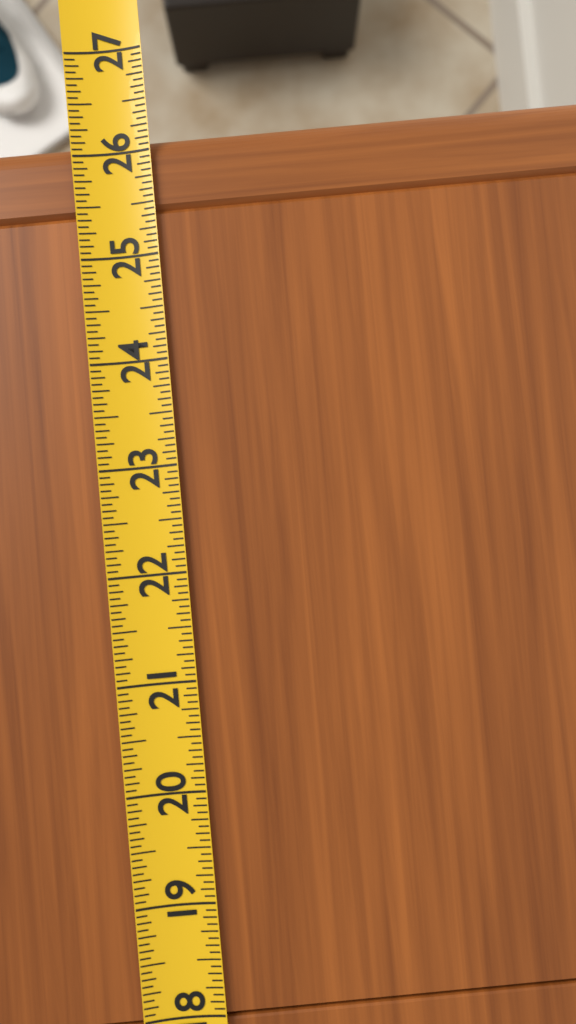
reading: 26.1875 (no unit)
